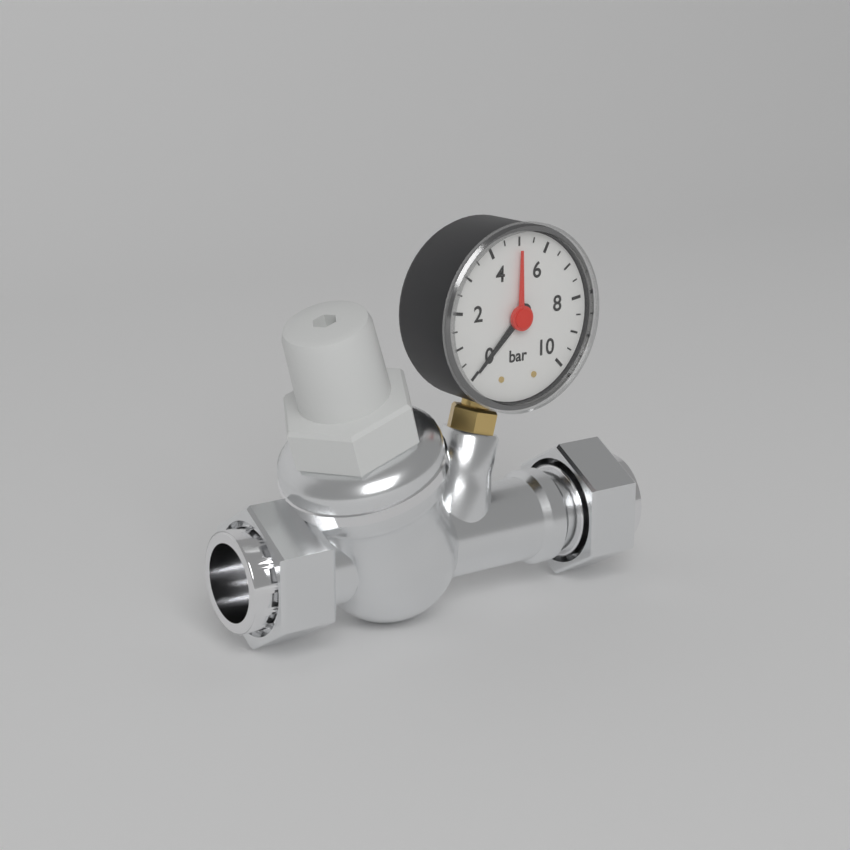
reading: 0.0 bar
